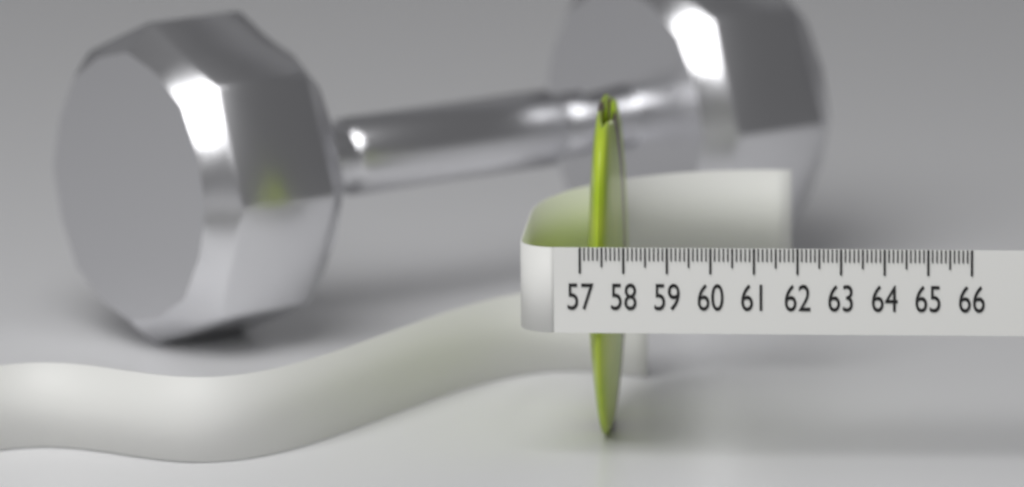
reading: 57.8 (no unit)
